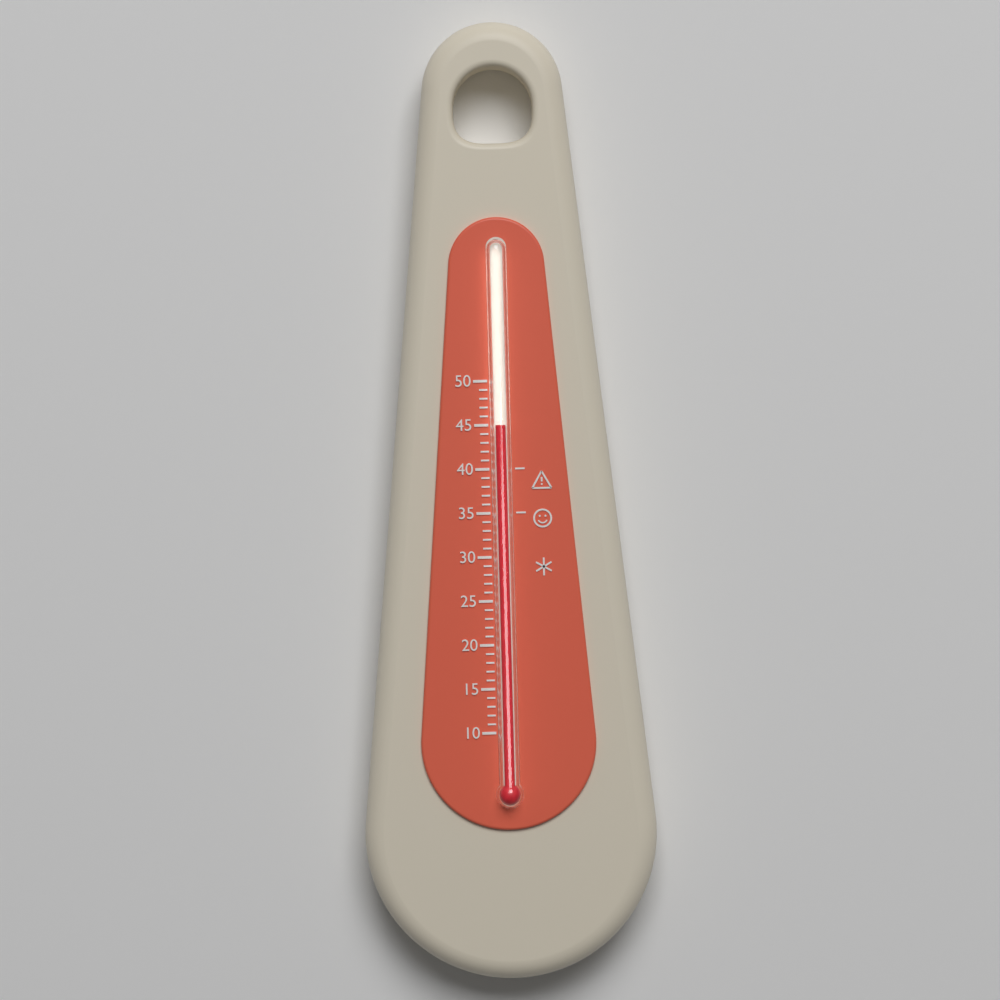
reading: 45 (no unit)
